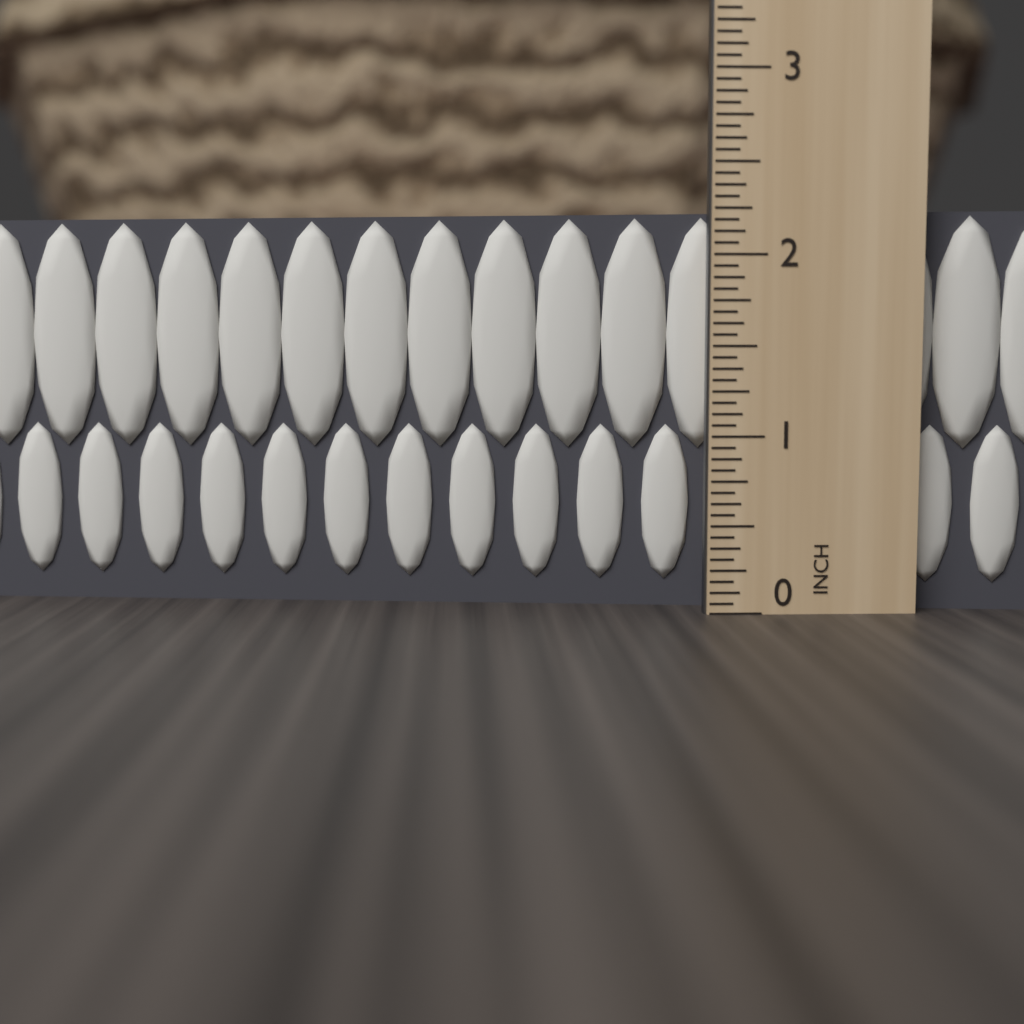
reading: 2.2500 in
